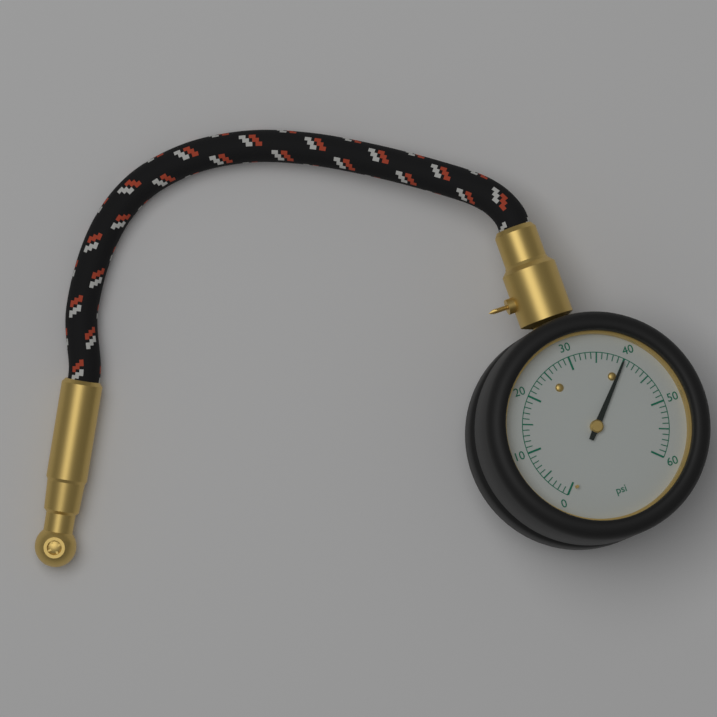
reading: 40 psi
